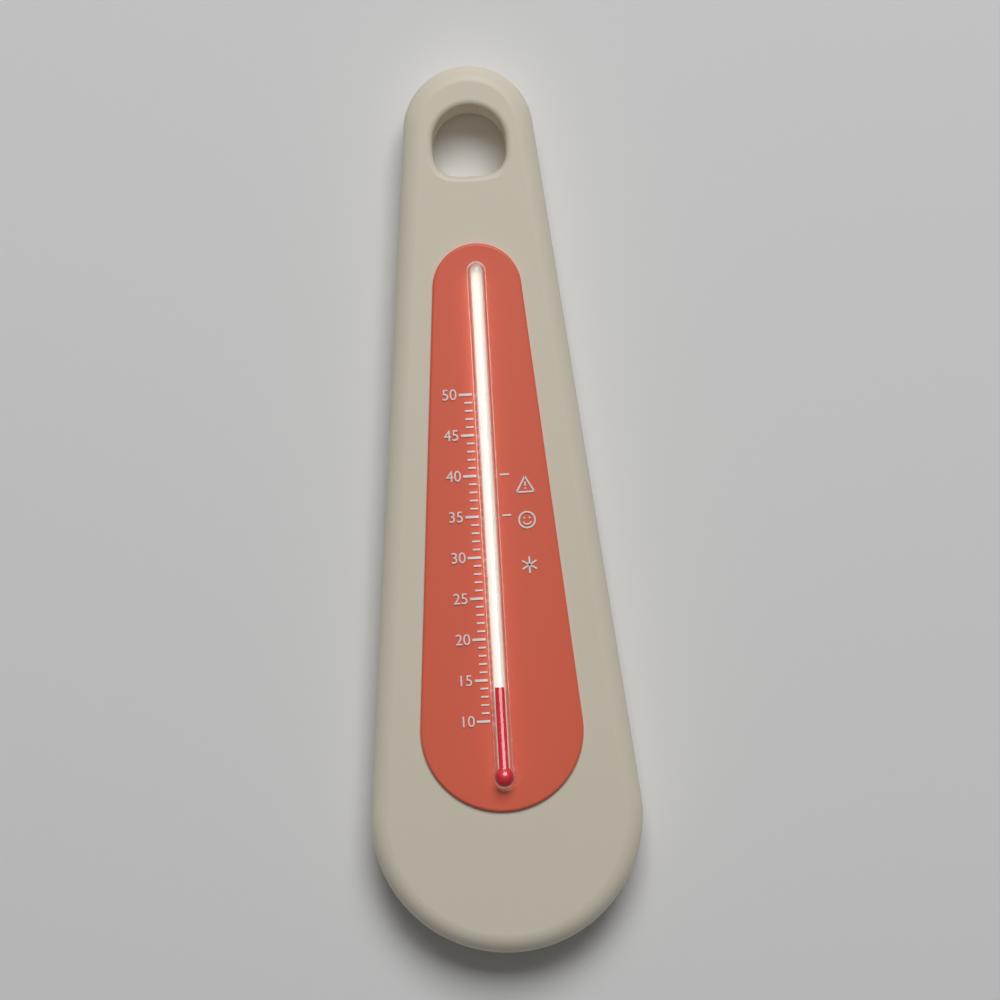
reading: 14 (no unit)
